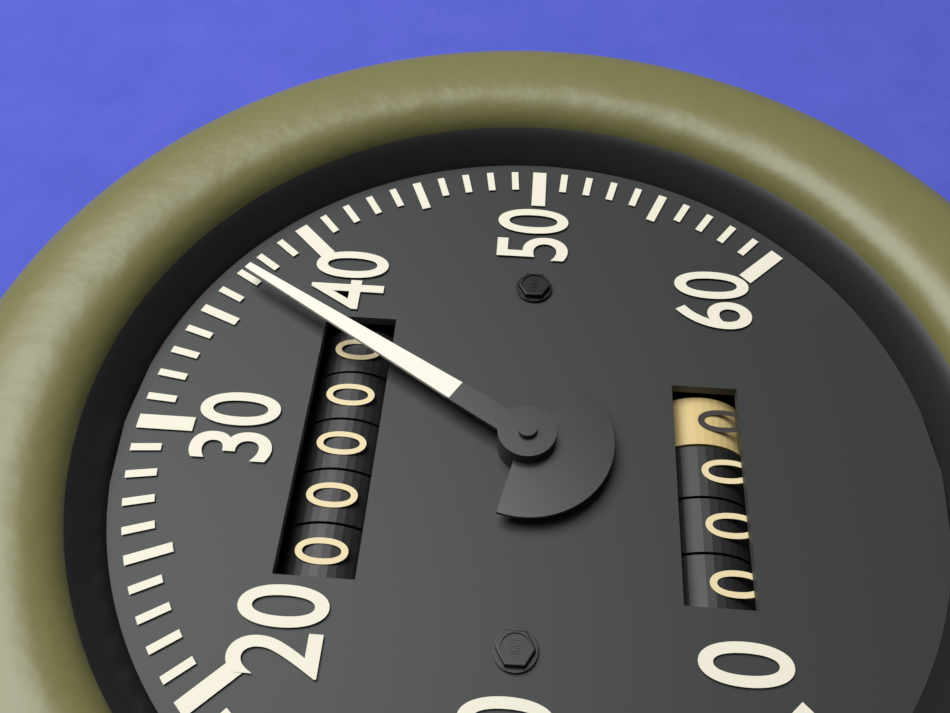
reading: 37 (no unit)
